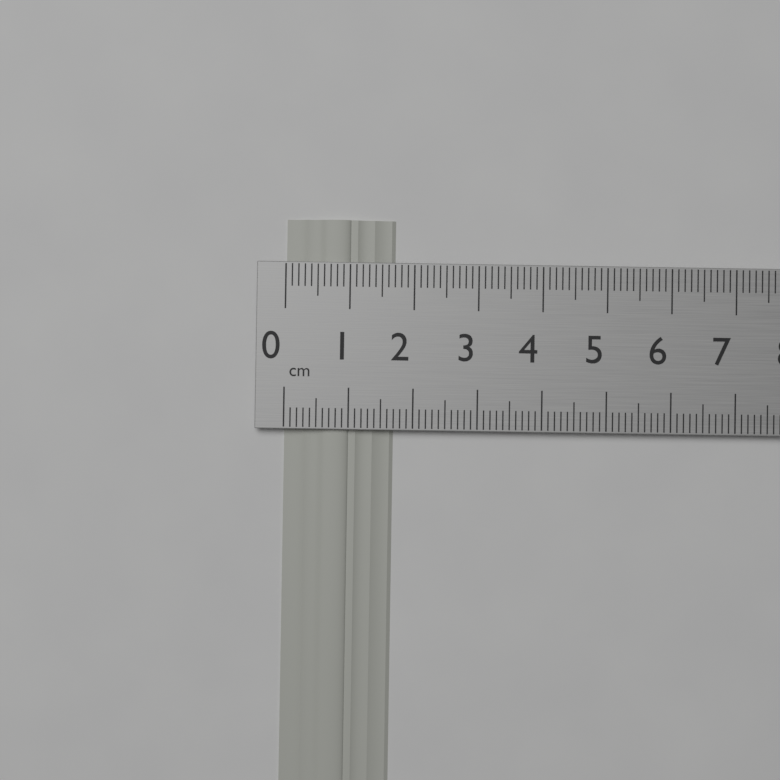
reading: 1.7 cm
